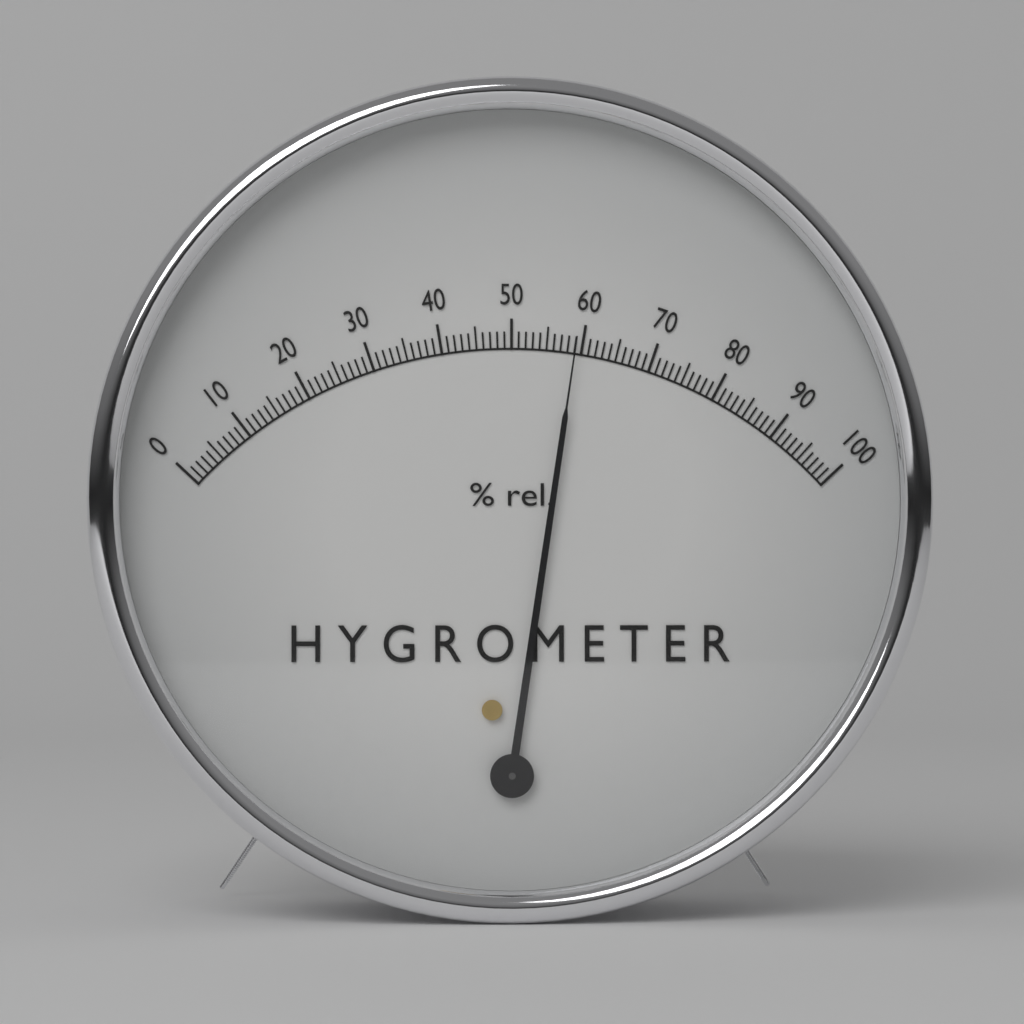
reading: 59 %
